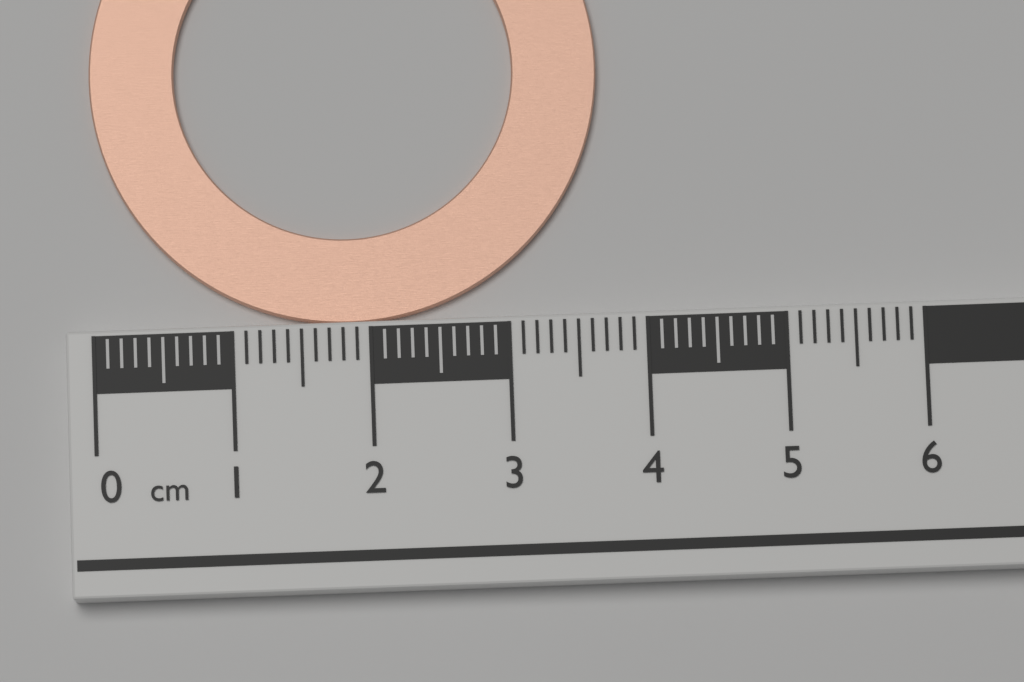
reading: 3.7 cm
